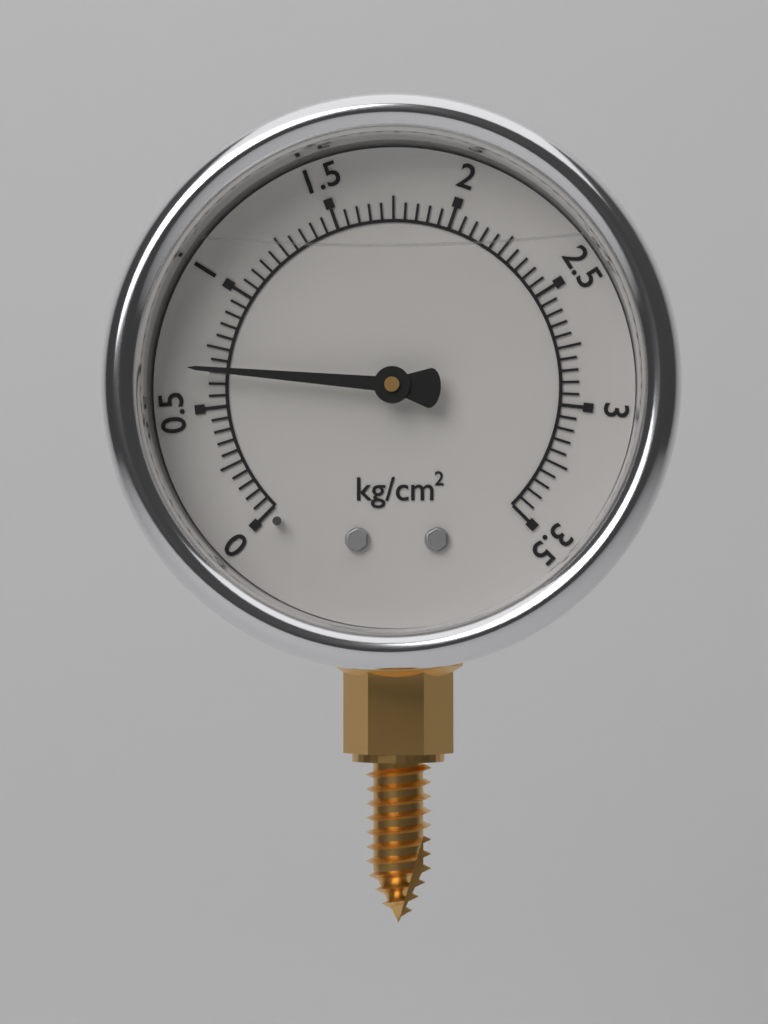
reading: 0.65 kg/cm²
